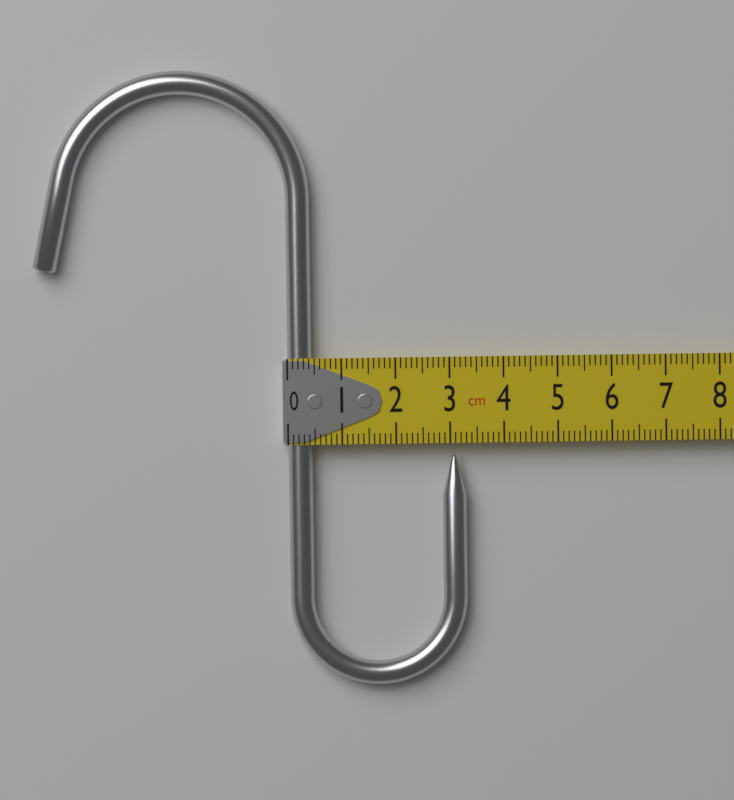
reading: 3.3 cm
